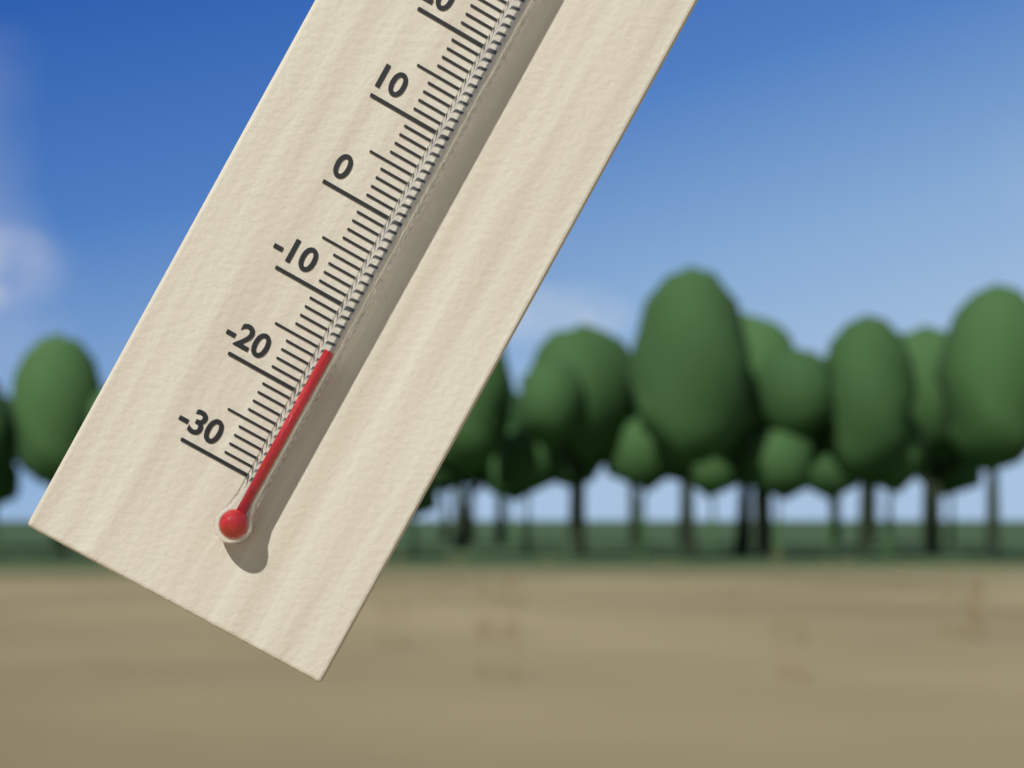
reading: -15 °C
